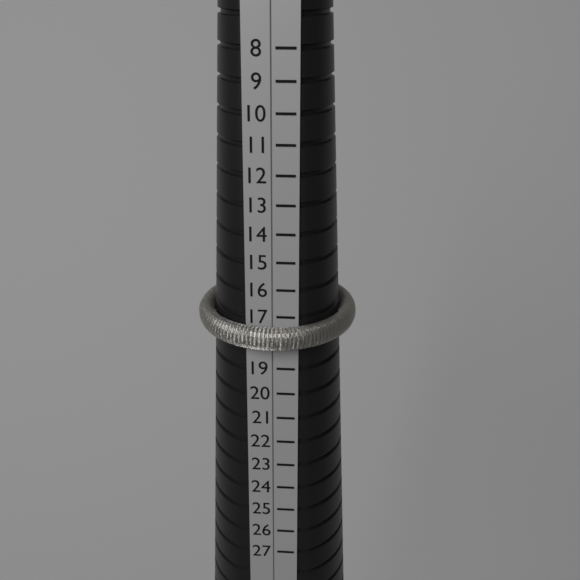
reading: 18 (no unit)
